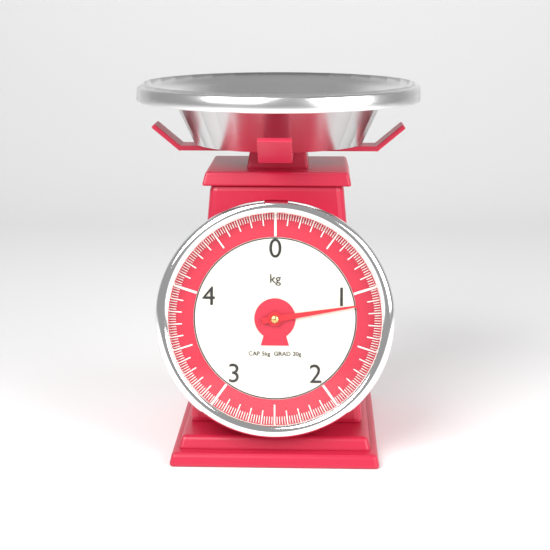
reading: 1.12 kg
